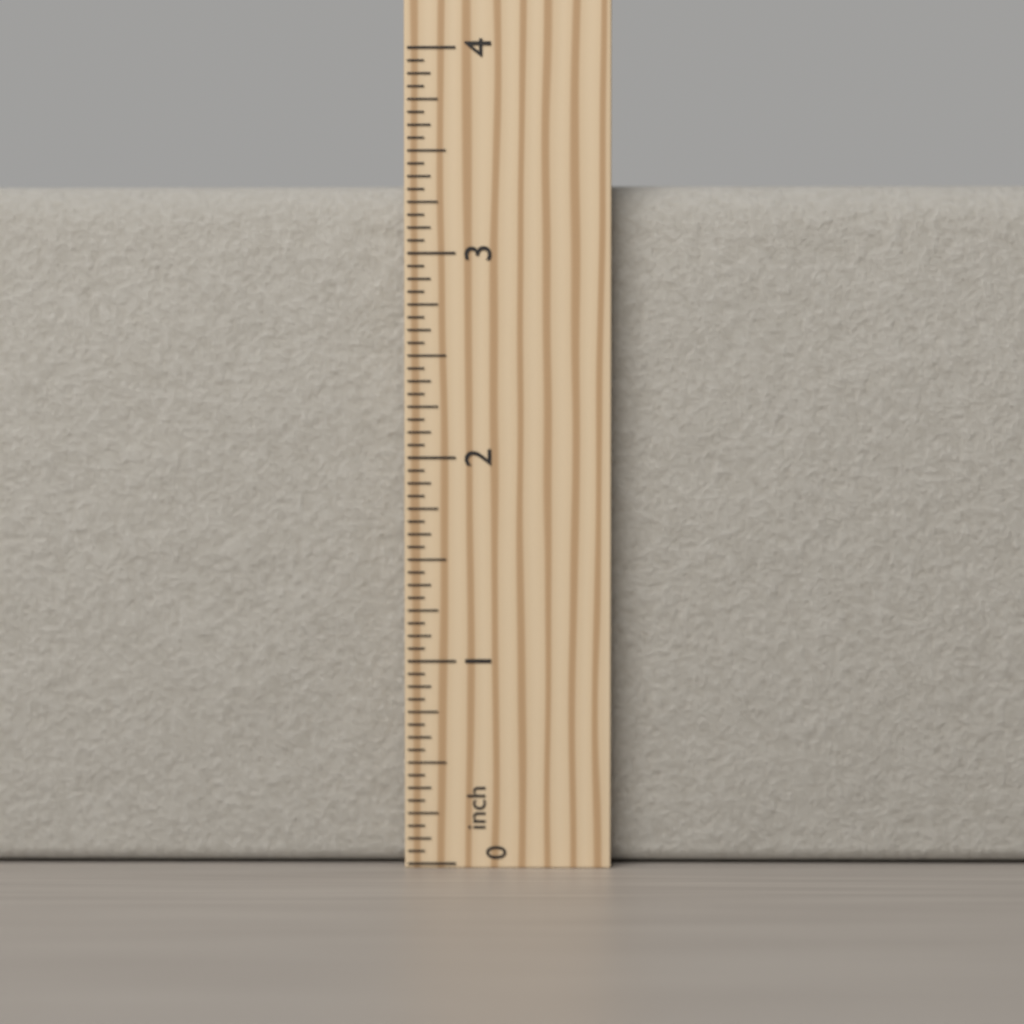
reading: 3.3750 inch
